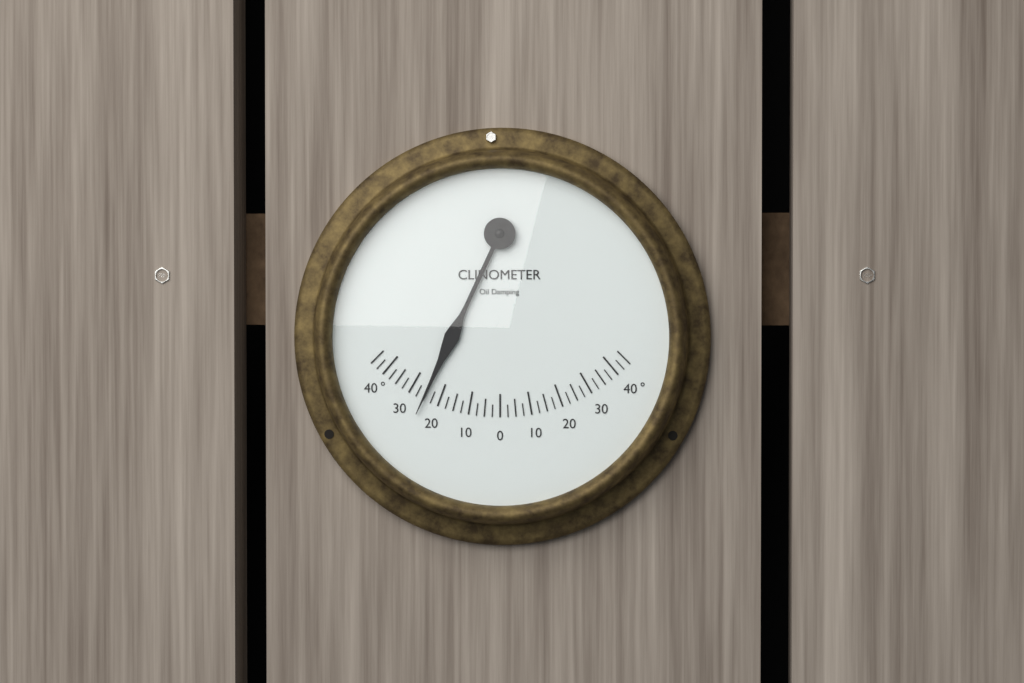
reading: -25.0 °
